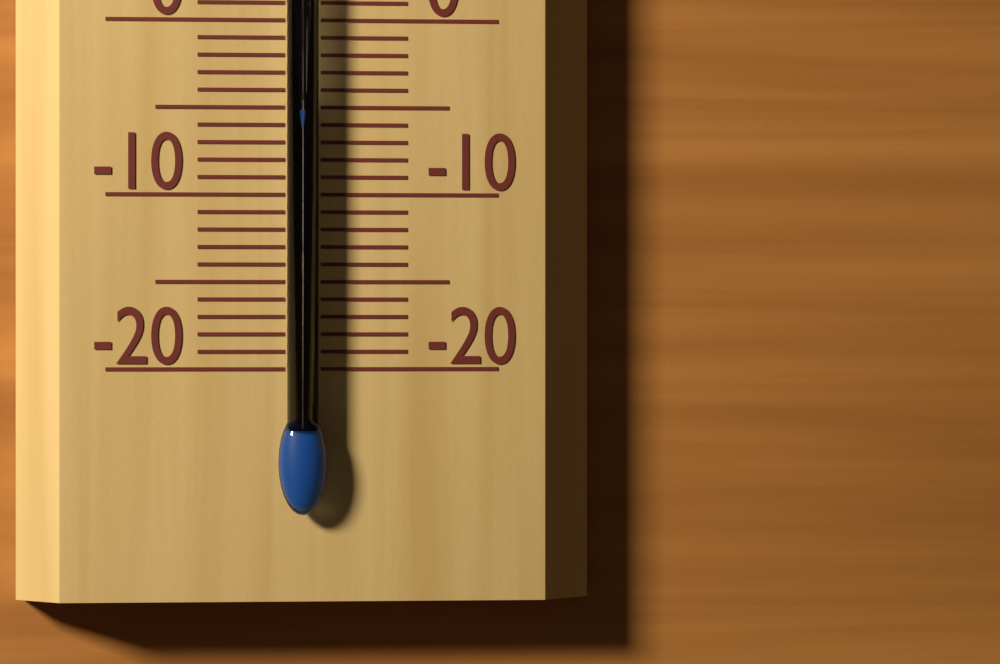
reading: -5 °C
